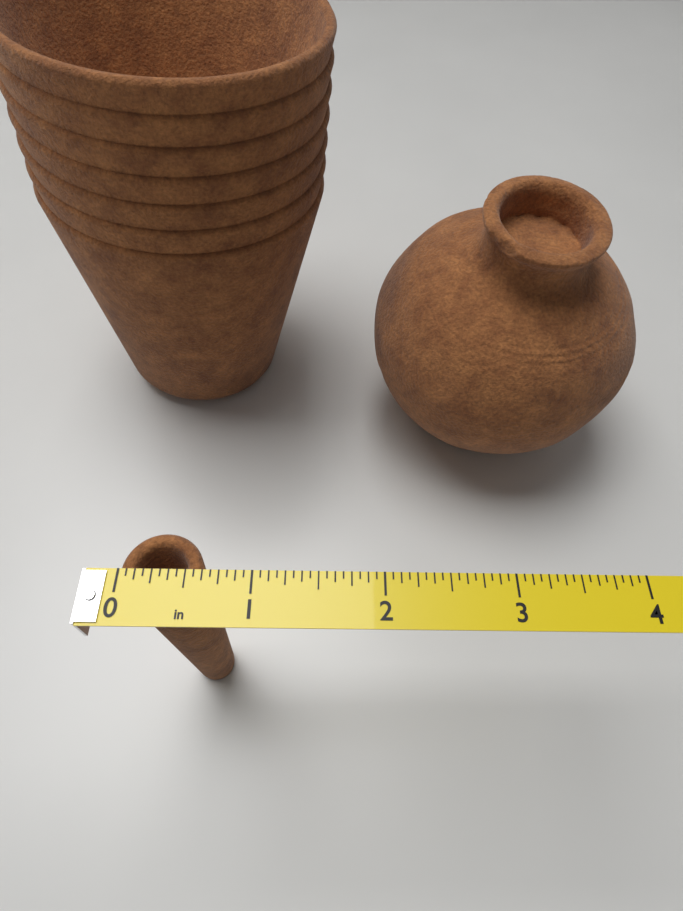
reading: 0.6250 in
